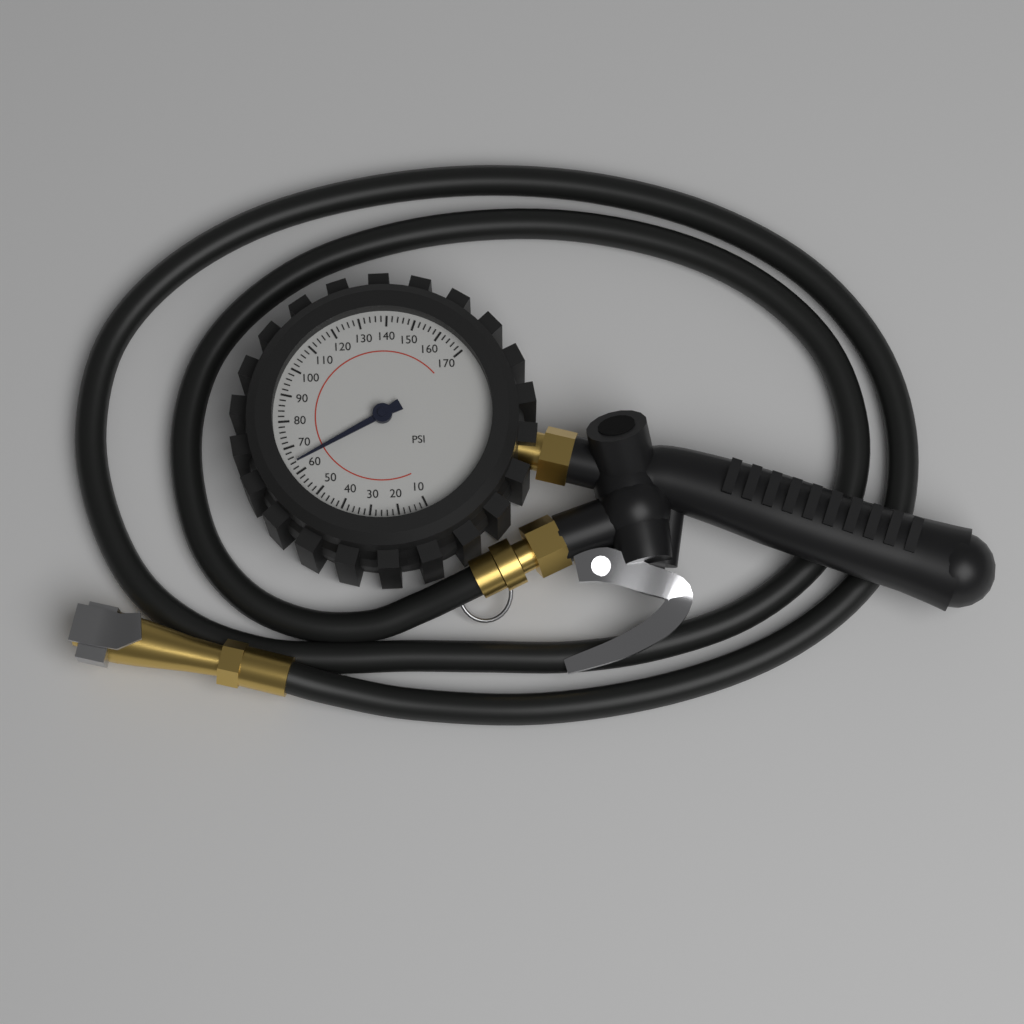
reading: 64 psi
